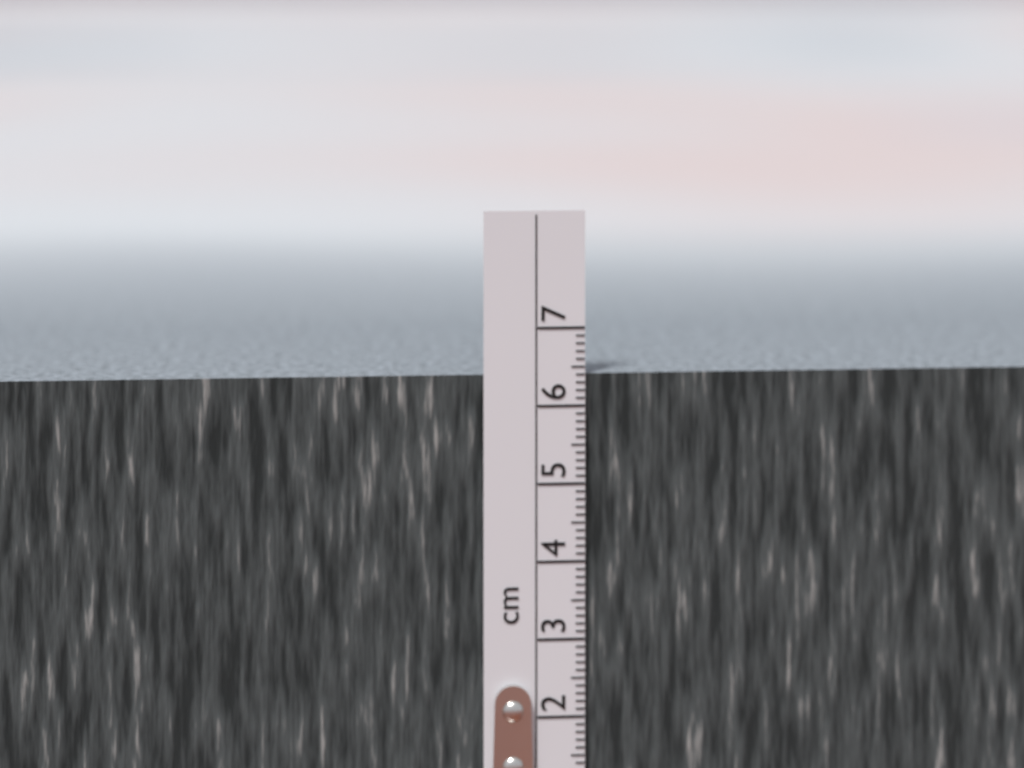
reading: 6.4 cm
